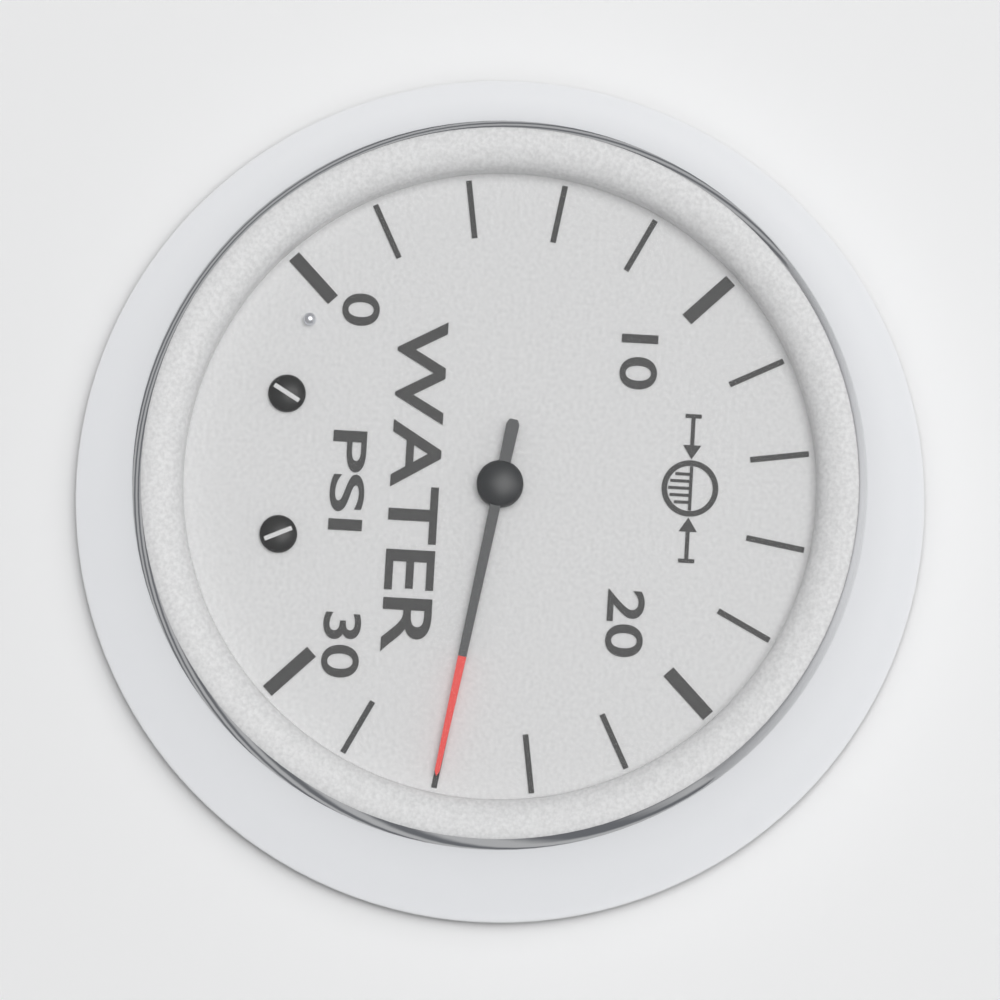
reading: 26 psi
